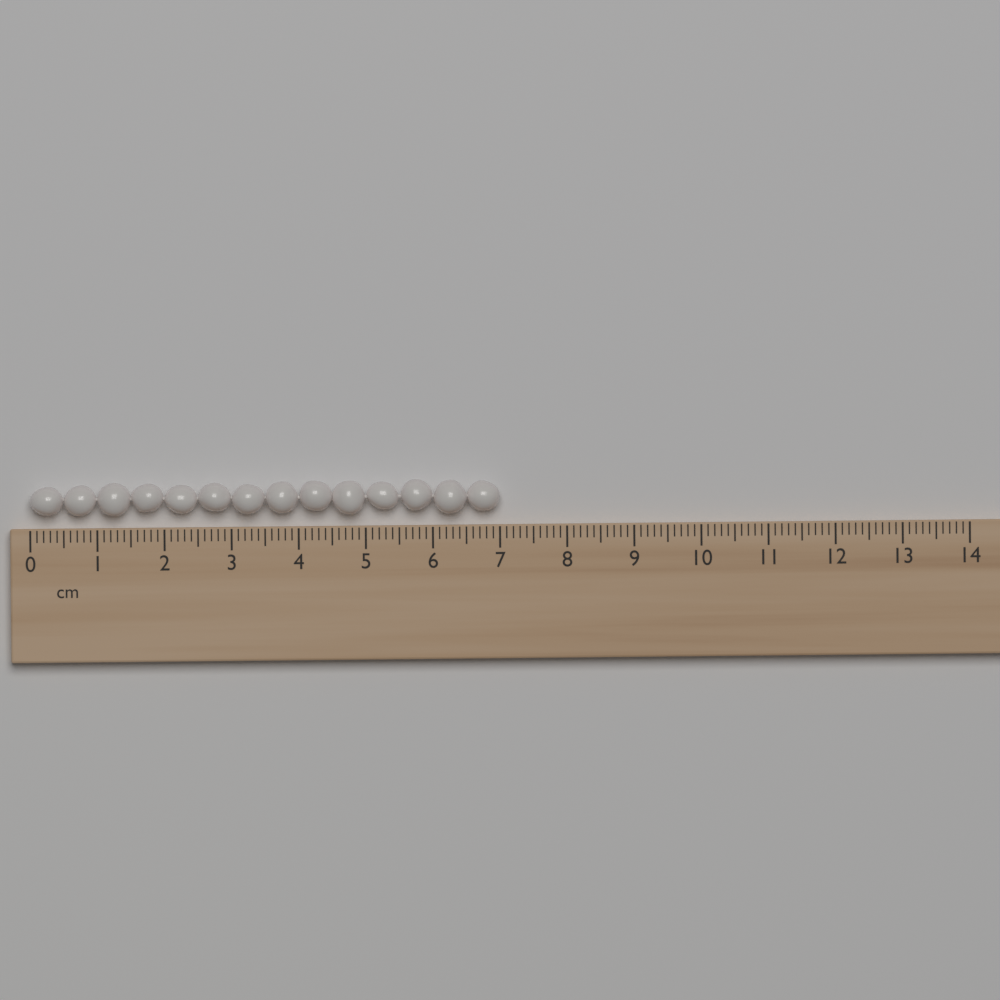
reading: 7.0 cm
